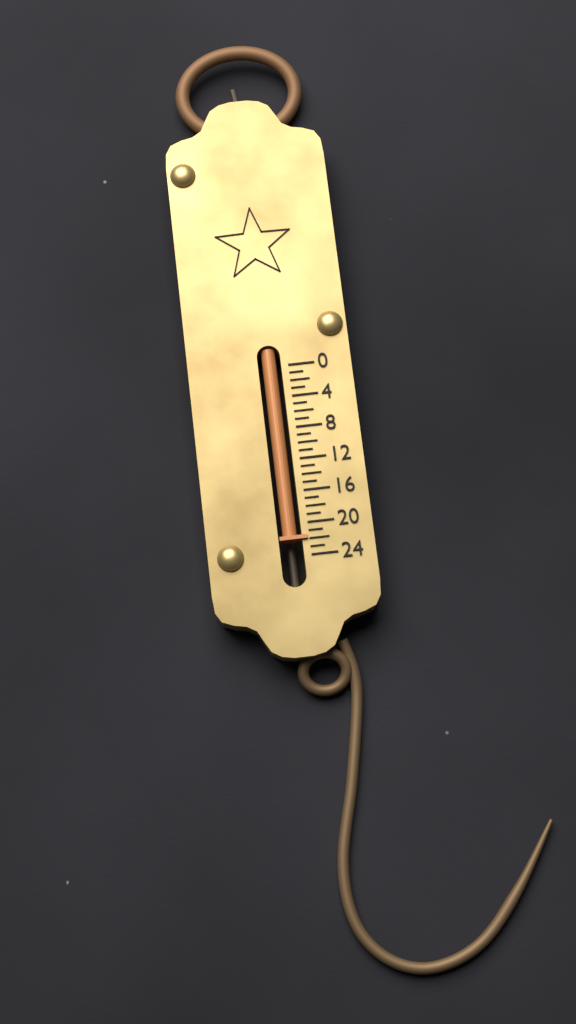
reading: 22 (no unit)
